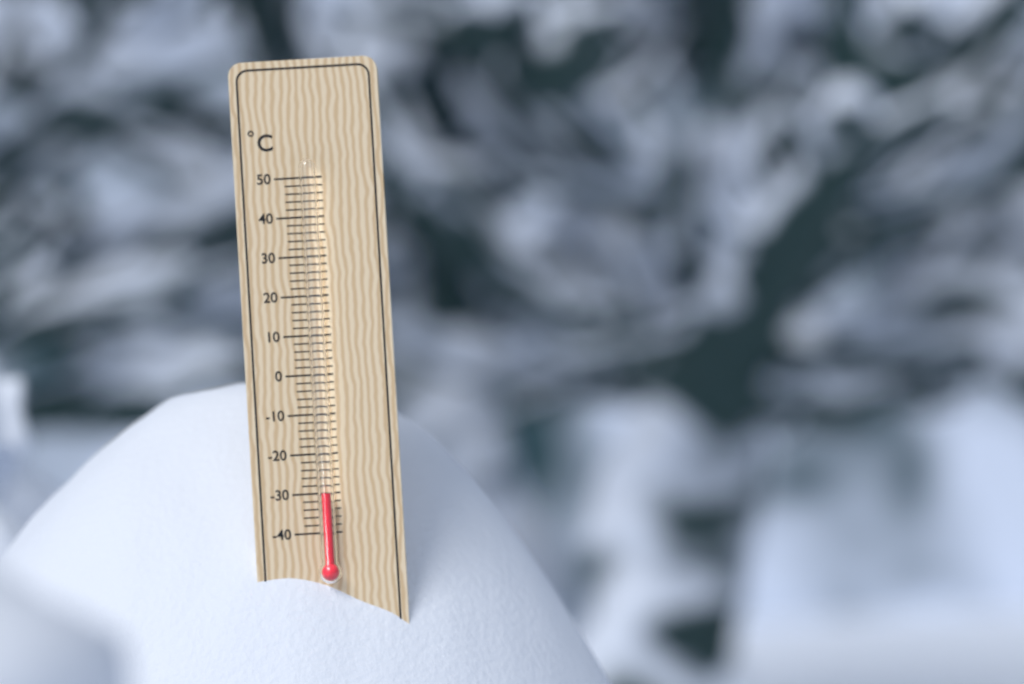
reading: -30 °C
